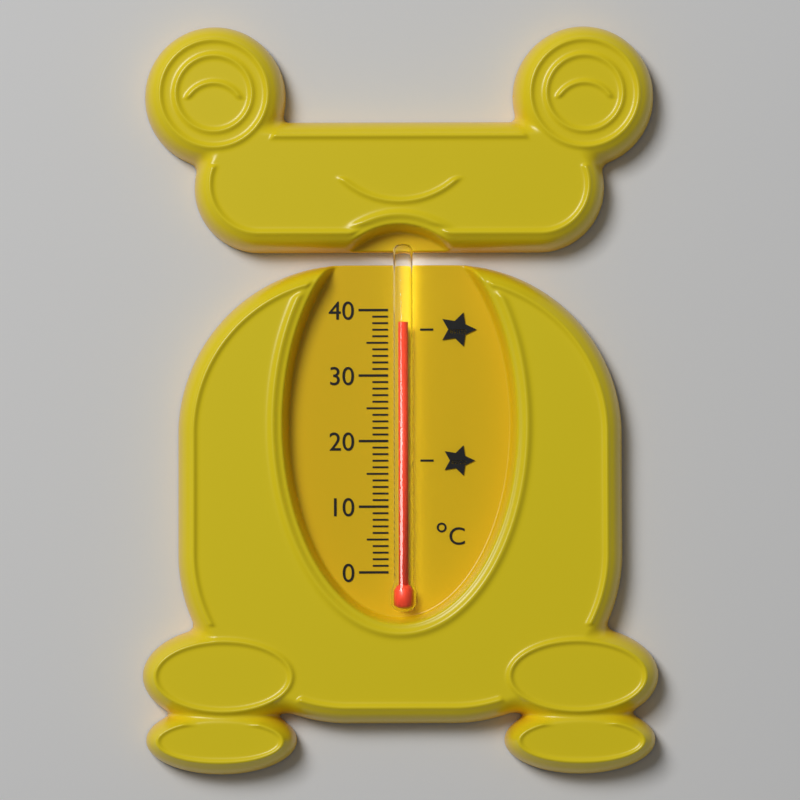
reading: 38 °C
